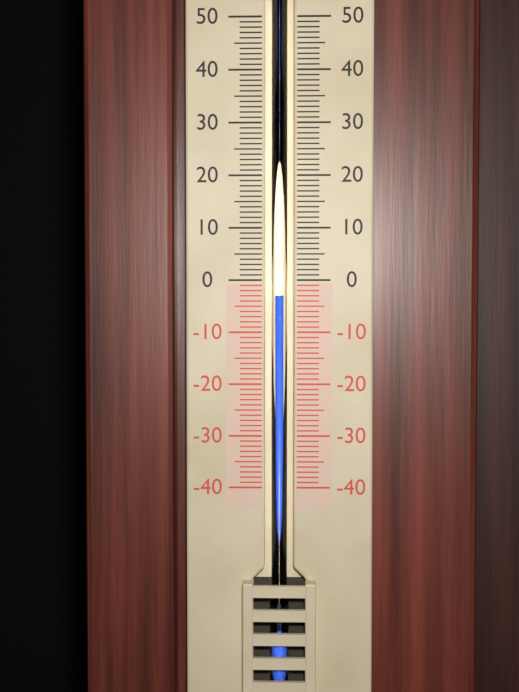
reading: -3 (no unit)
